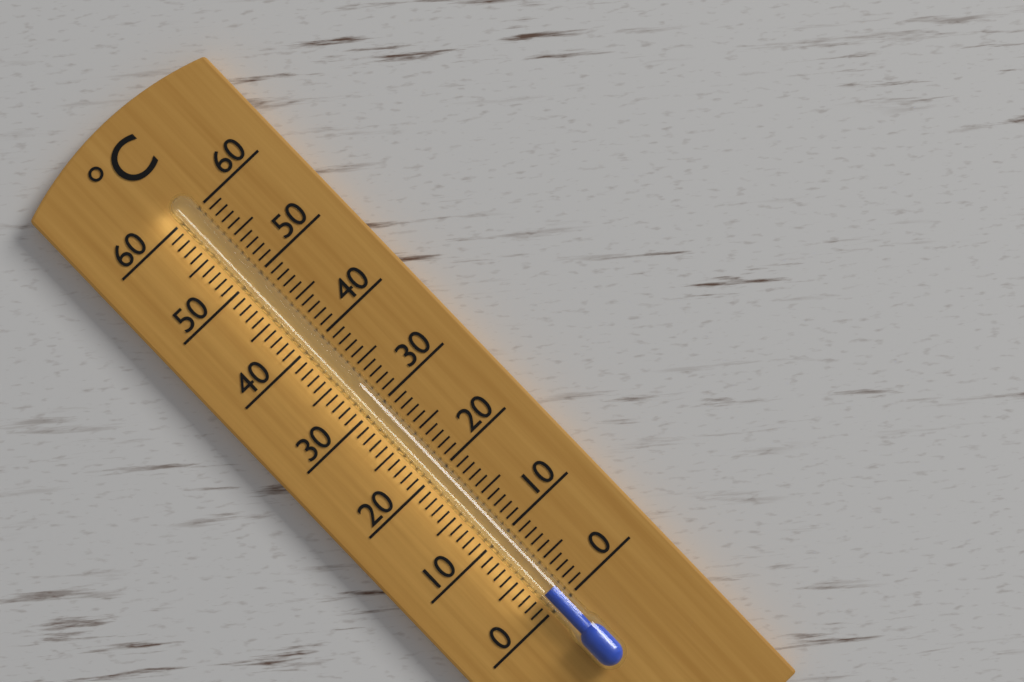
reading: 2 °C
